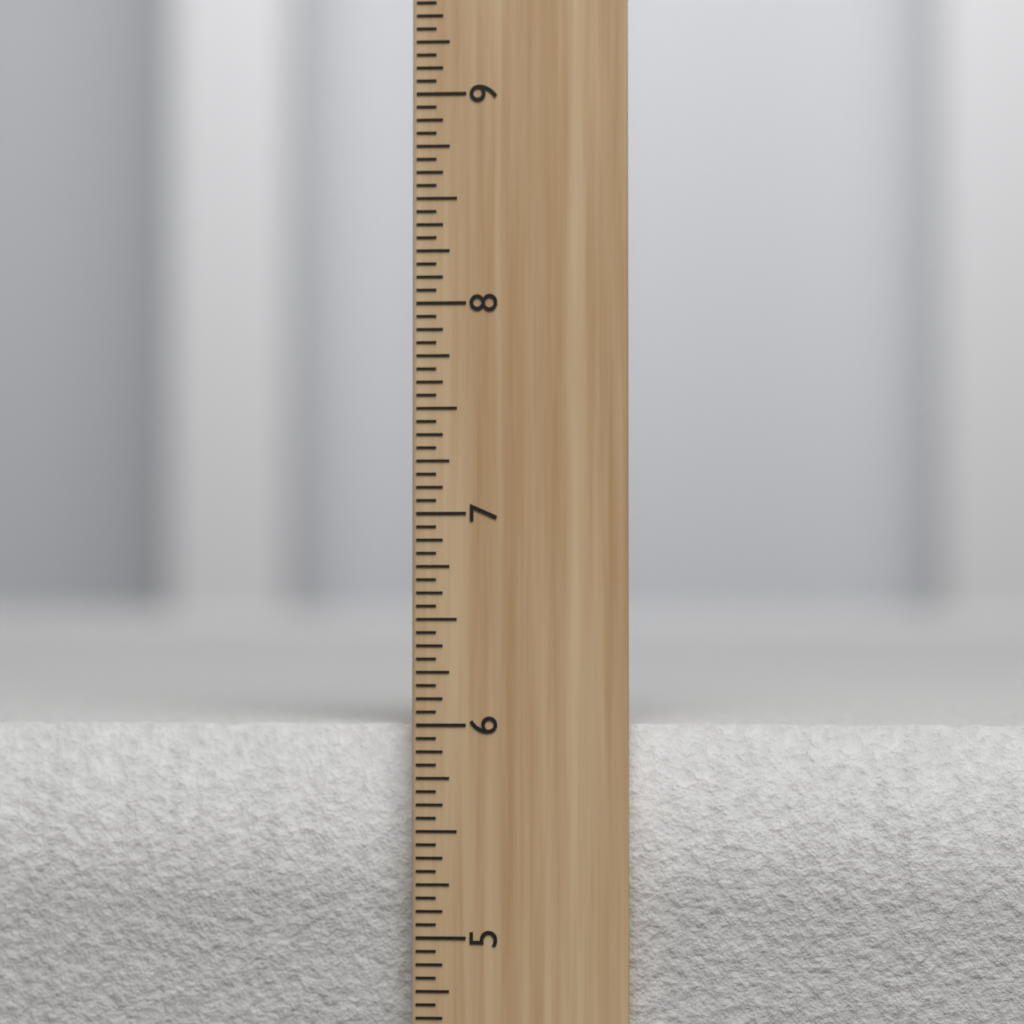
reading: 6.0000 inch
